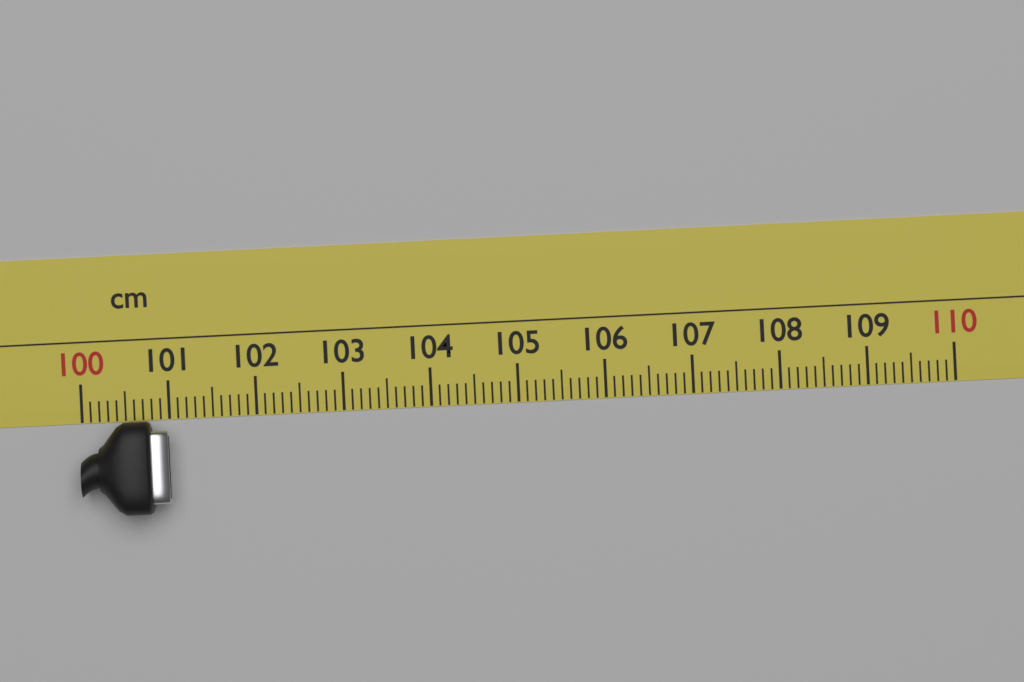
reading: 101.0 cm
